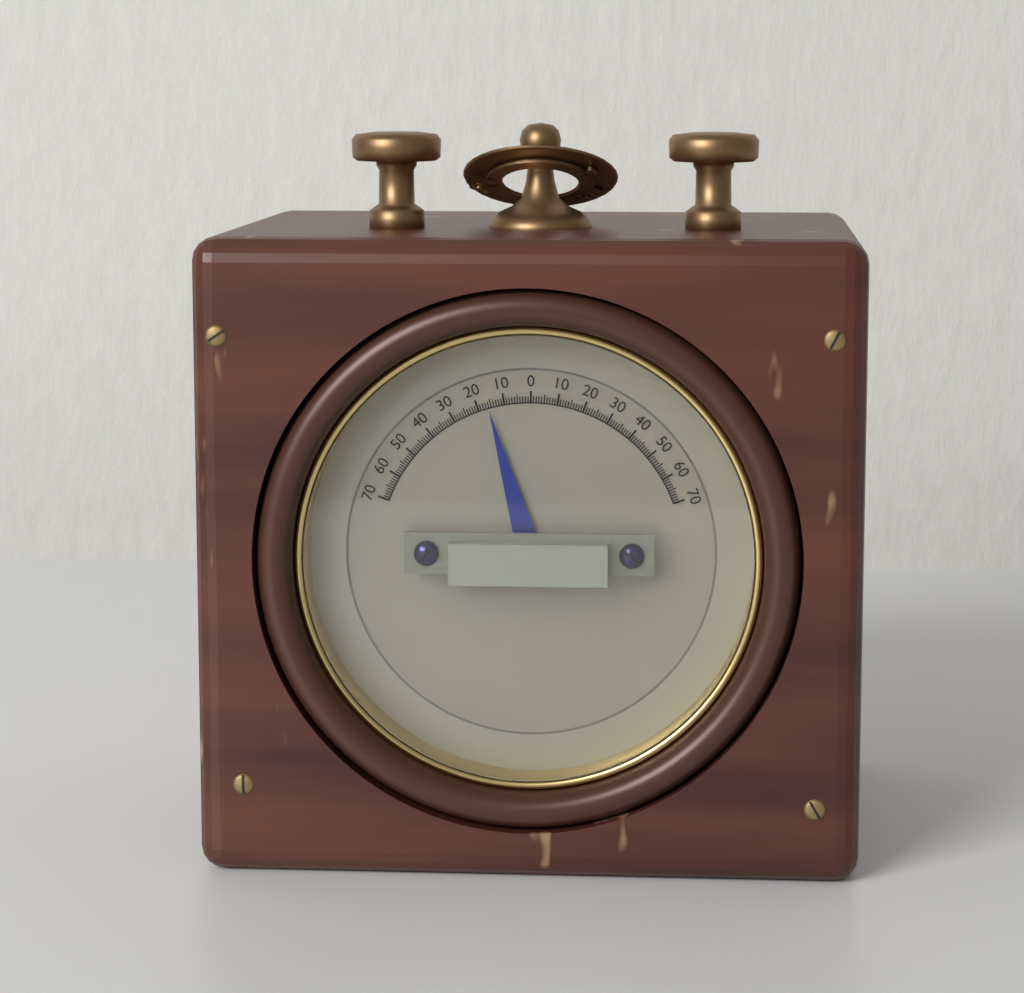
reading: -16 (no unit)
